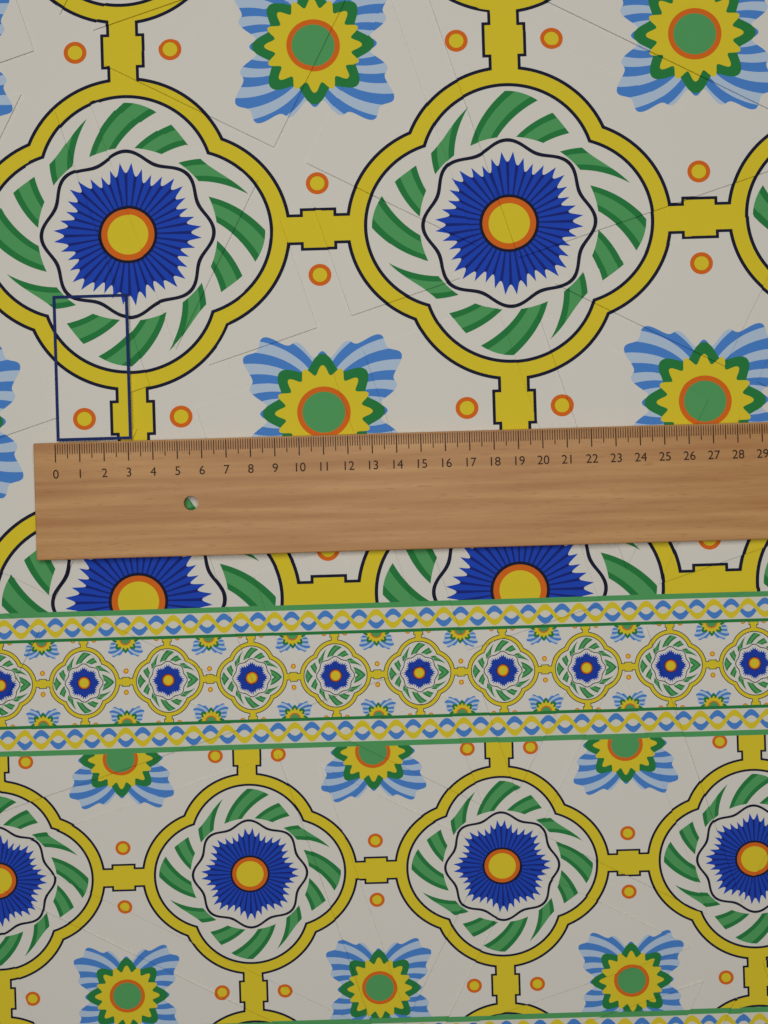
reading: 3.1 (no unit)
